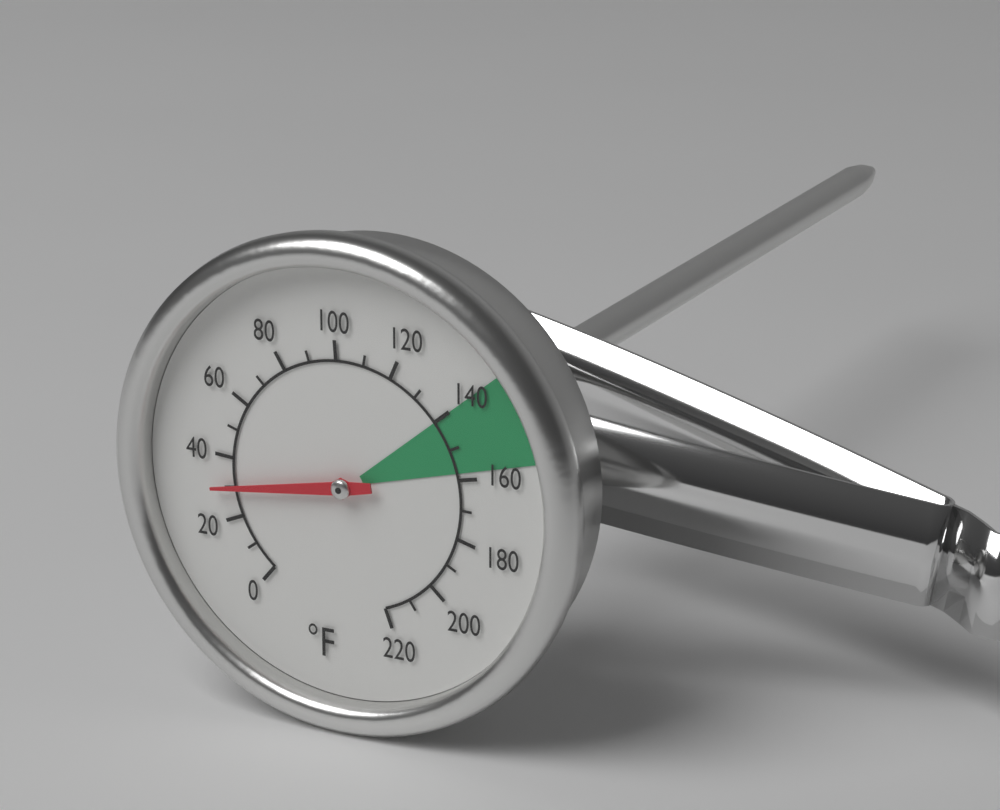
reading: 30 °F
